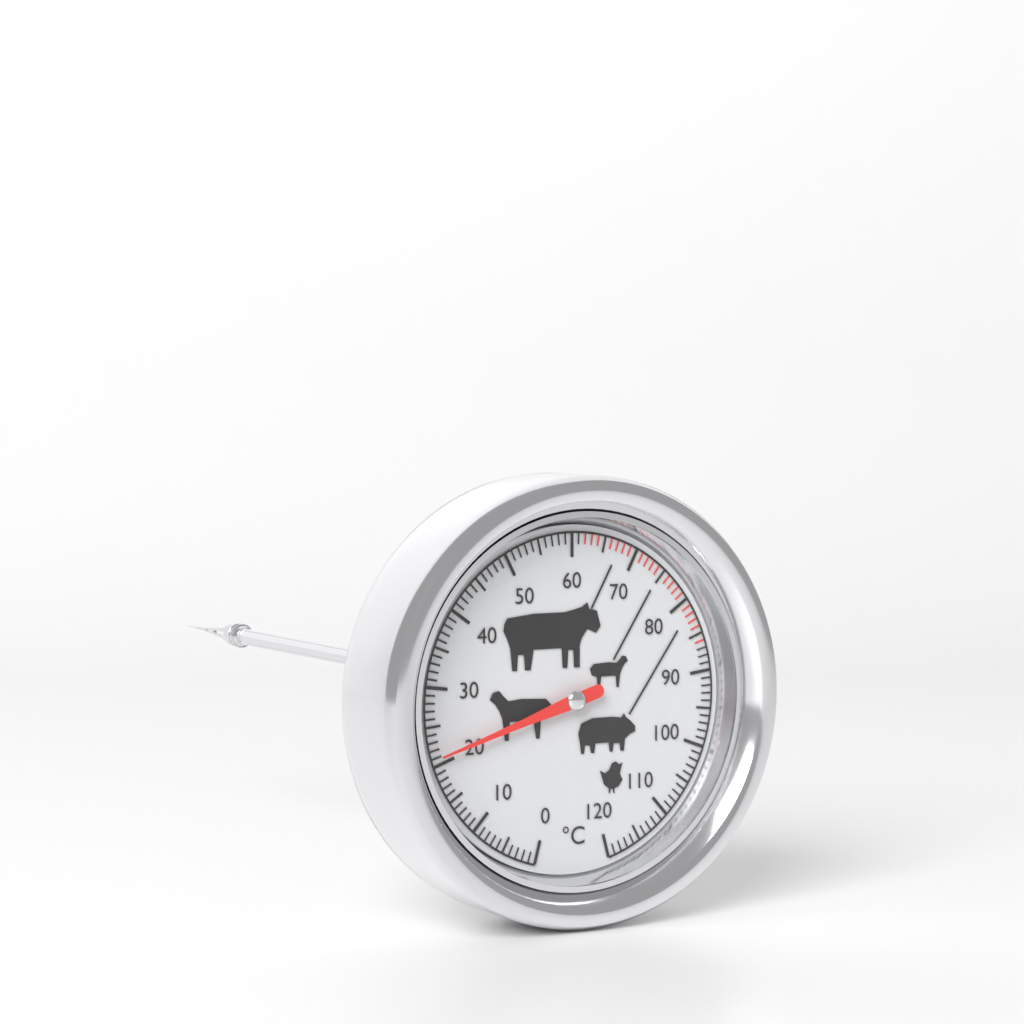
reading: 21 °C
